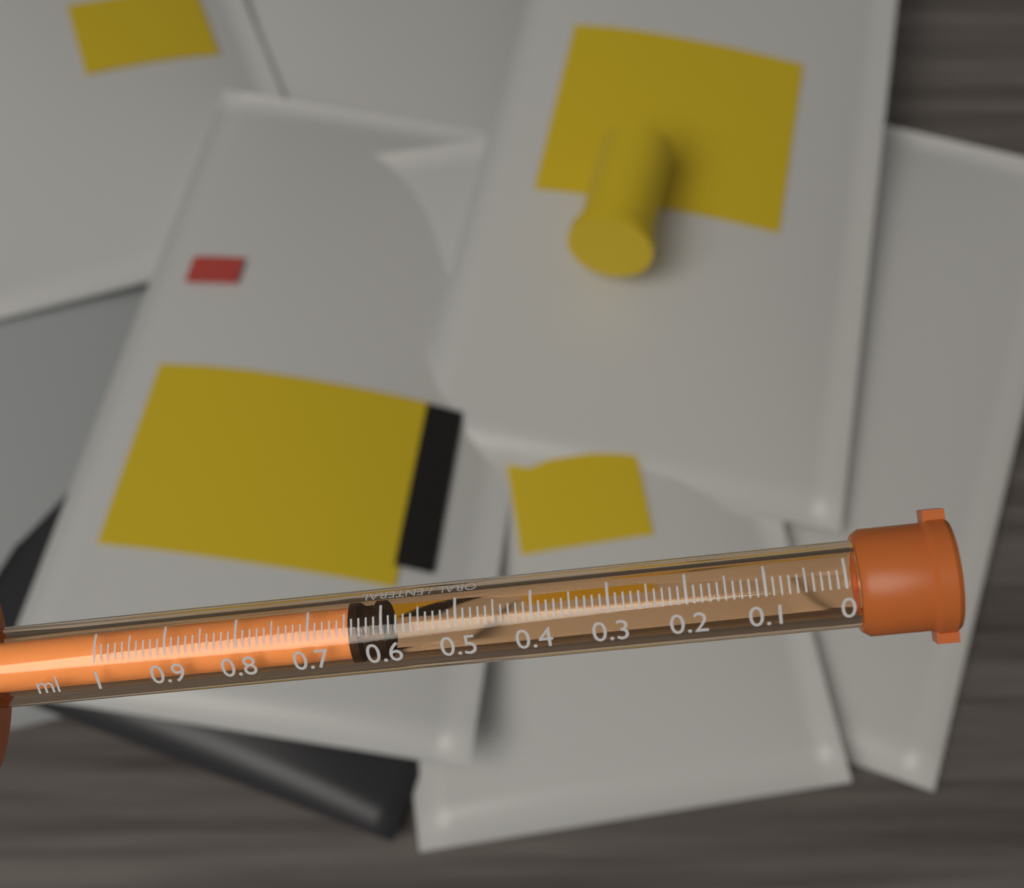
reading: 0.60 ml
